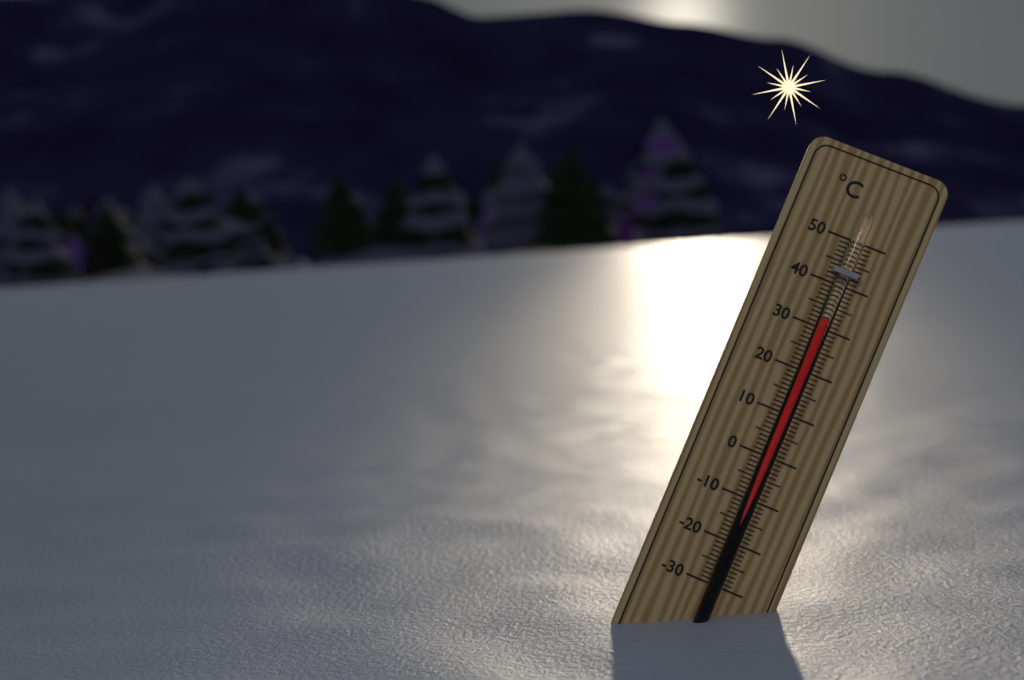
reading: 32 °C
